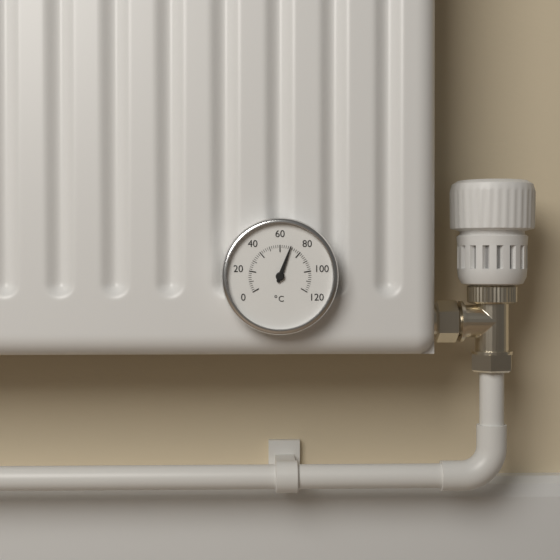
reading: 70 °C
